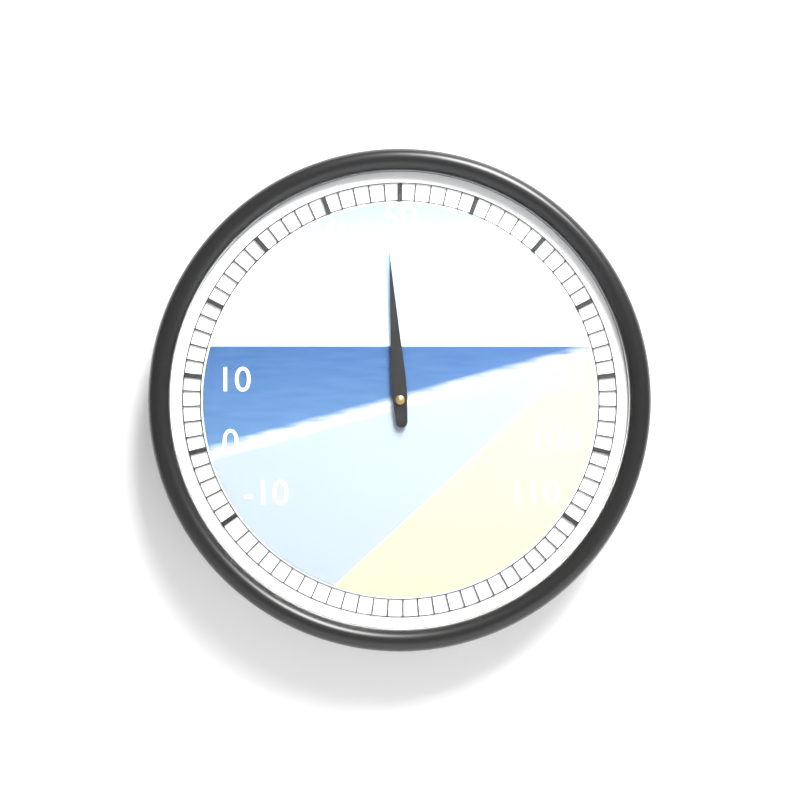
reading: 48 (no unit)
